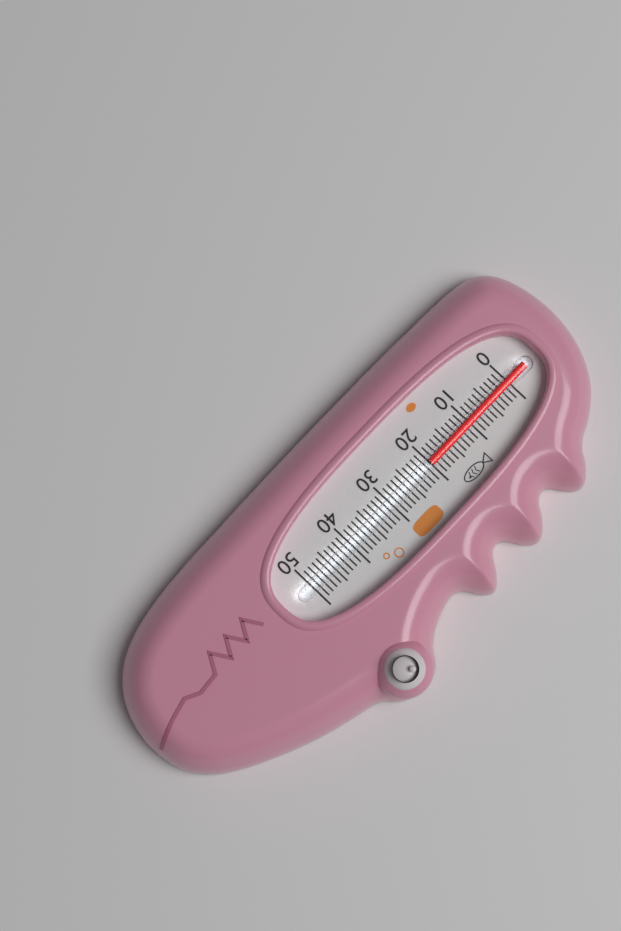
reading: 20 (no unit)
